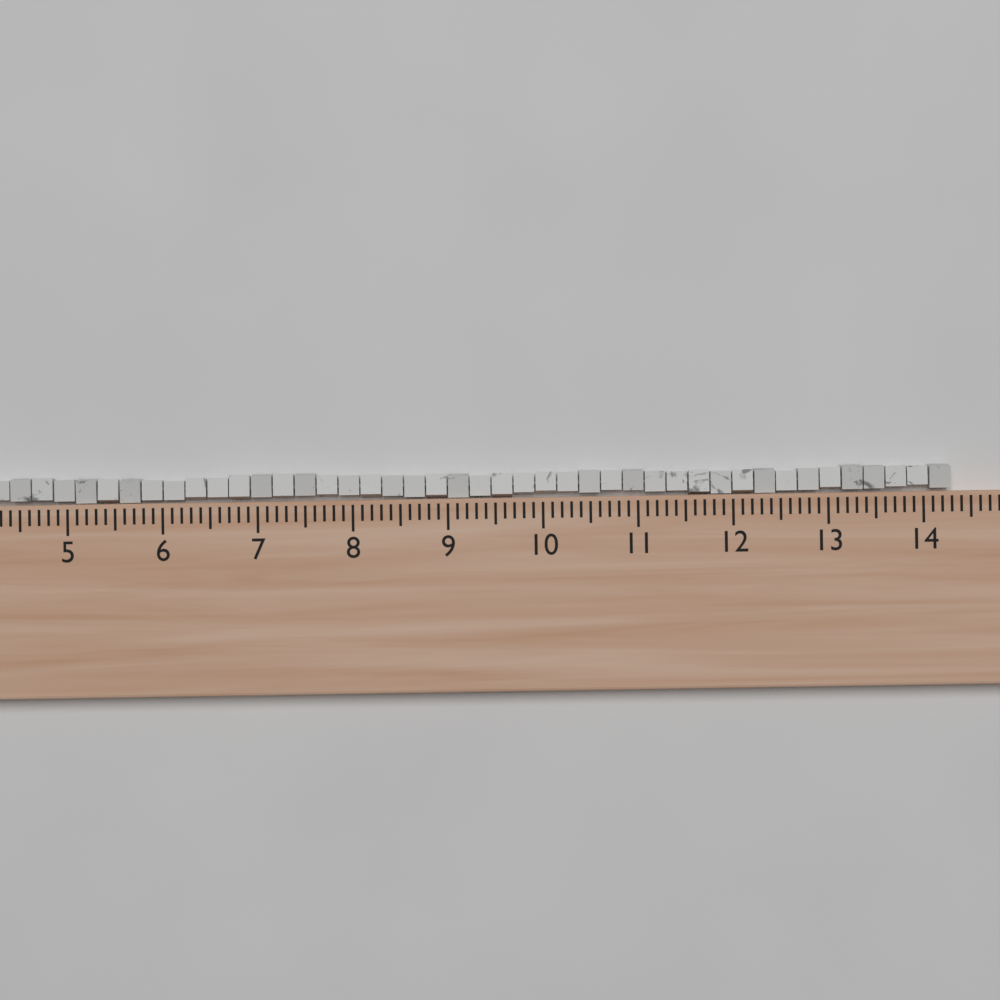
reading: 14.3 (no unit)
